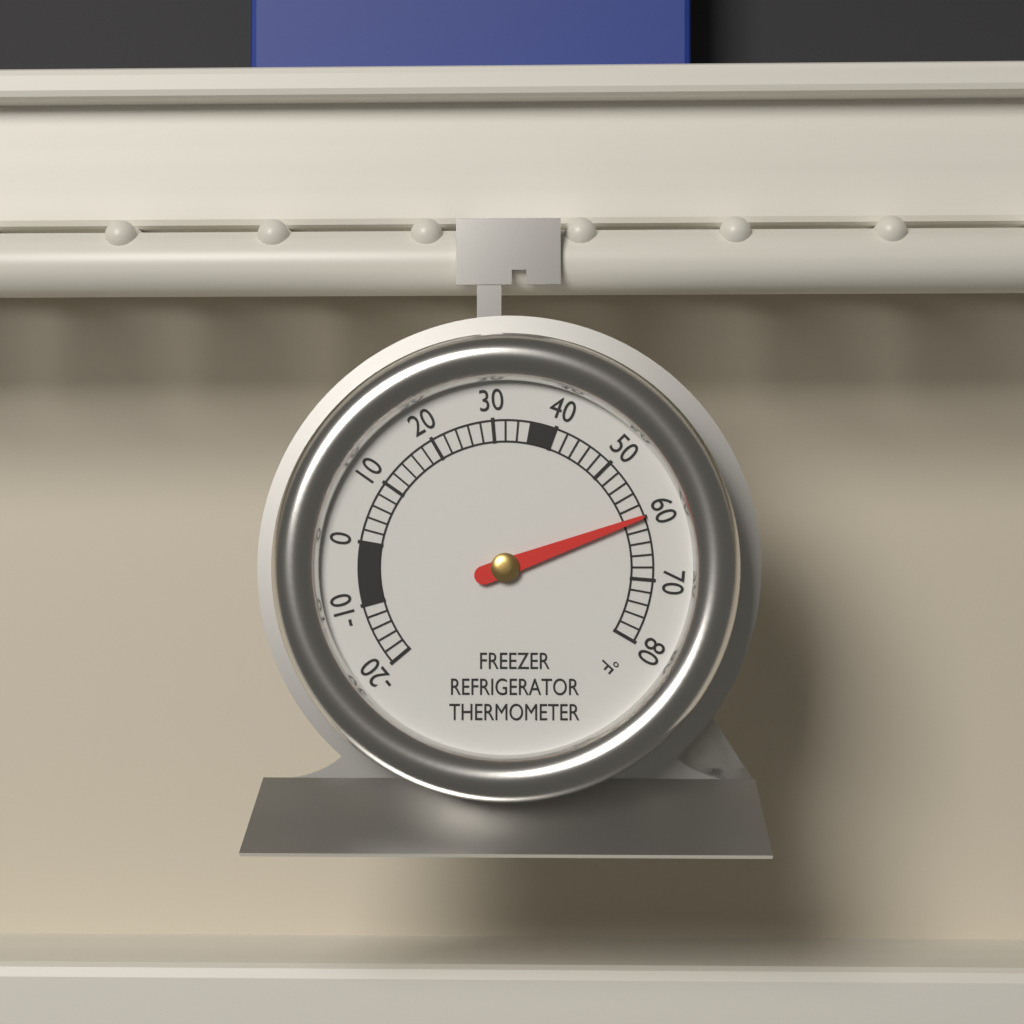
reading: 60 °F
